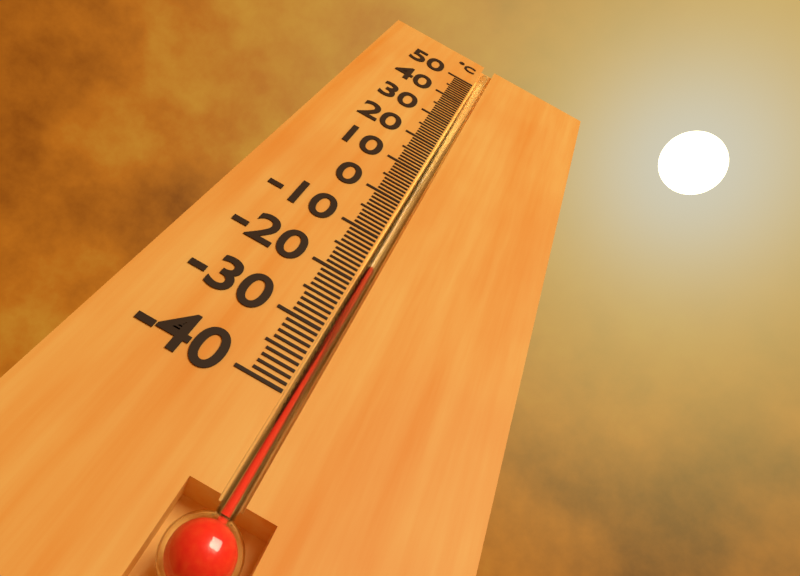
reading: -16 °C
